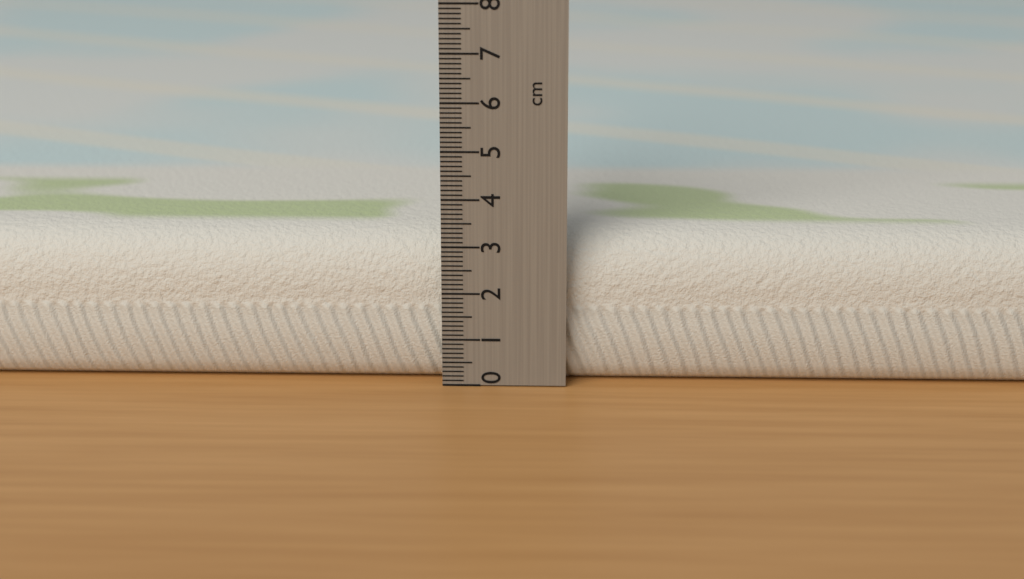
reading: 3.2 cm
